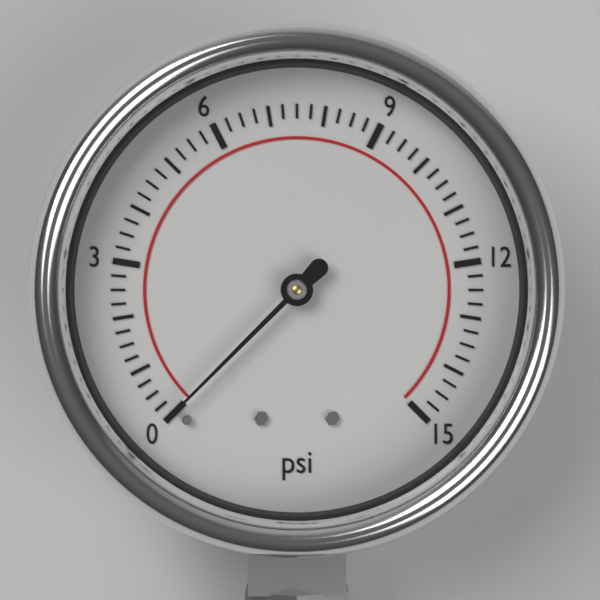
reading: 0.00 psi
